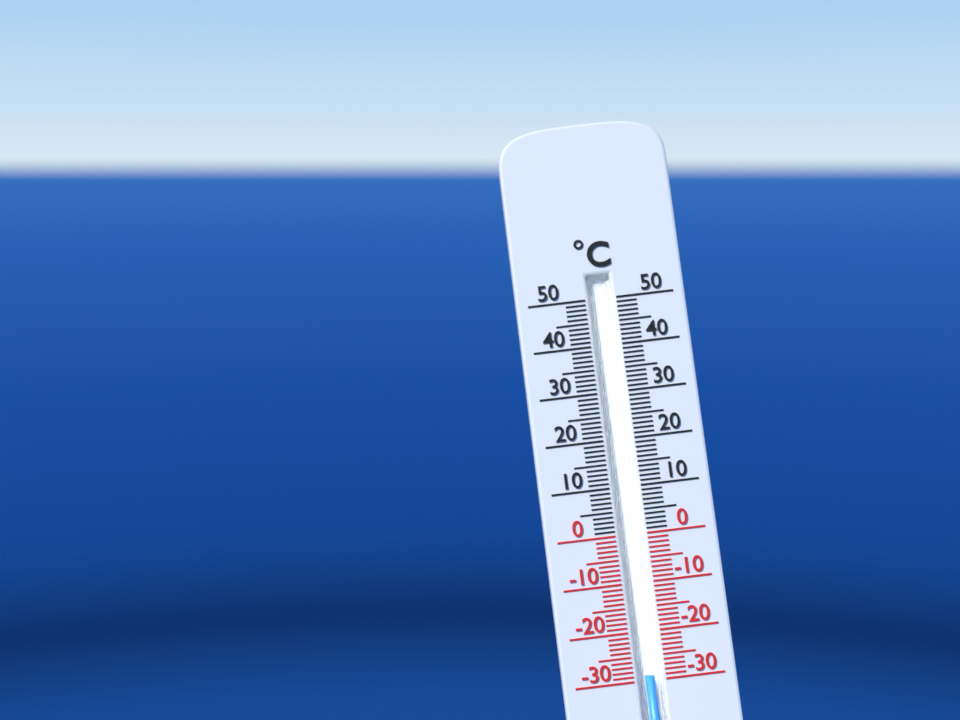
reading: -29 °C
